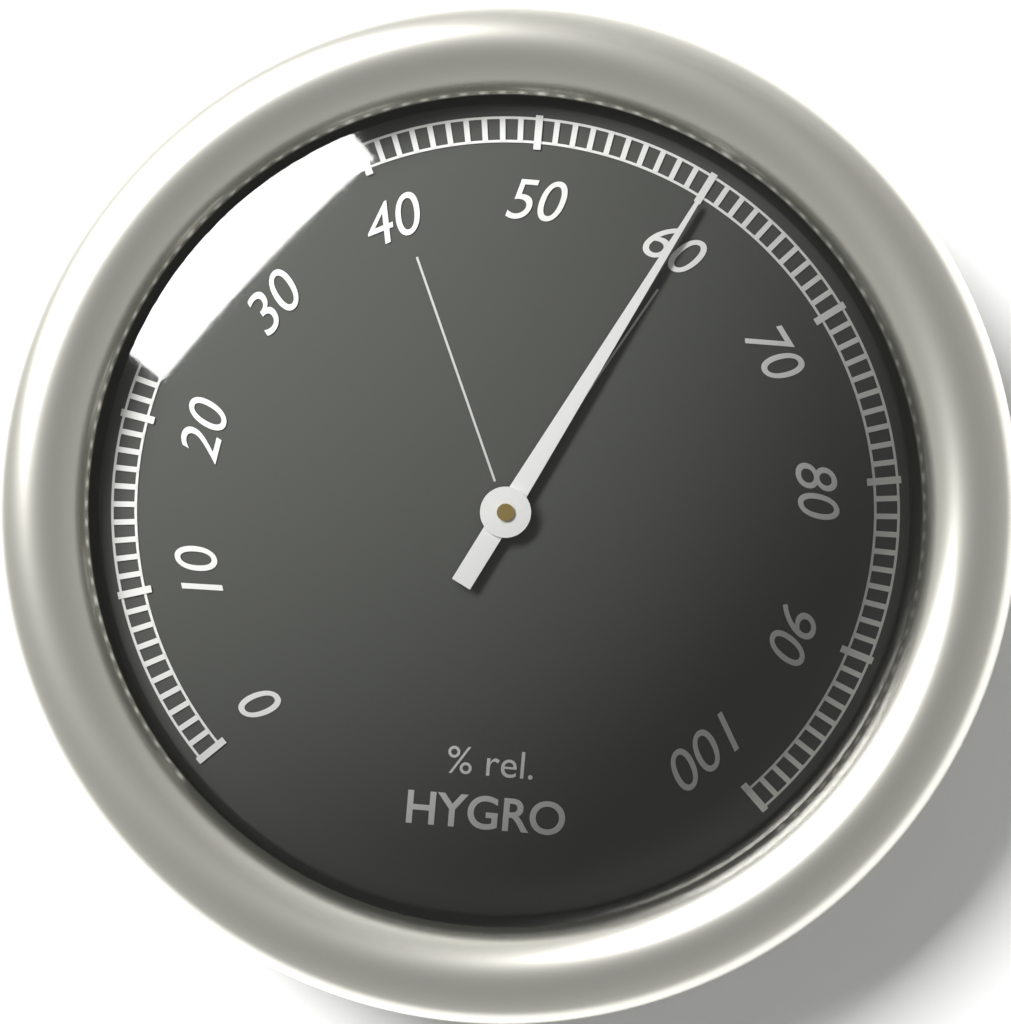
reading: 60 %
